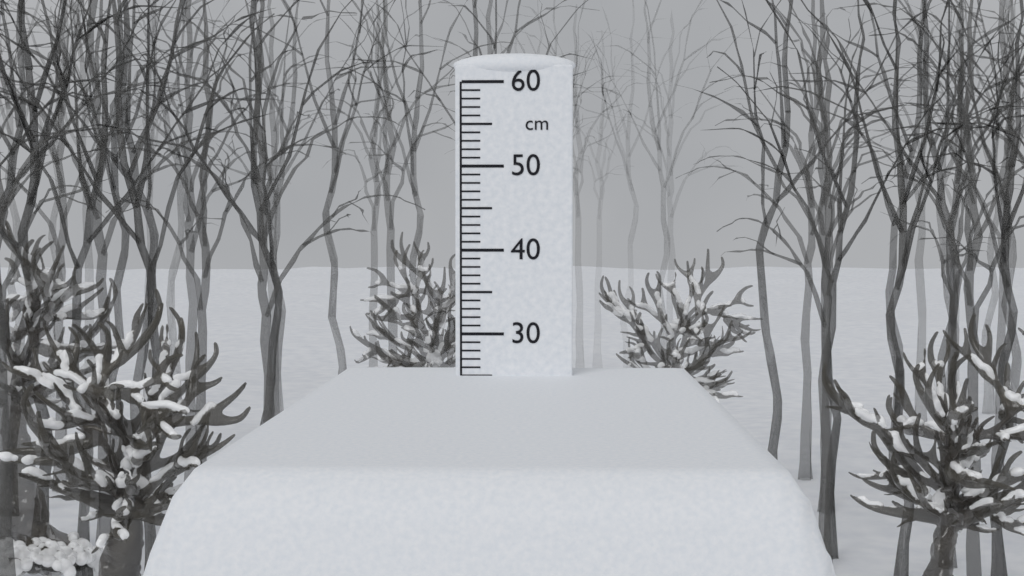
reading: 25 cm
